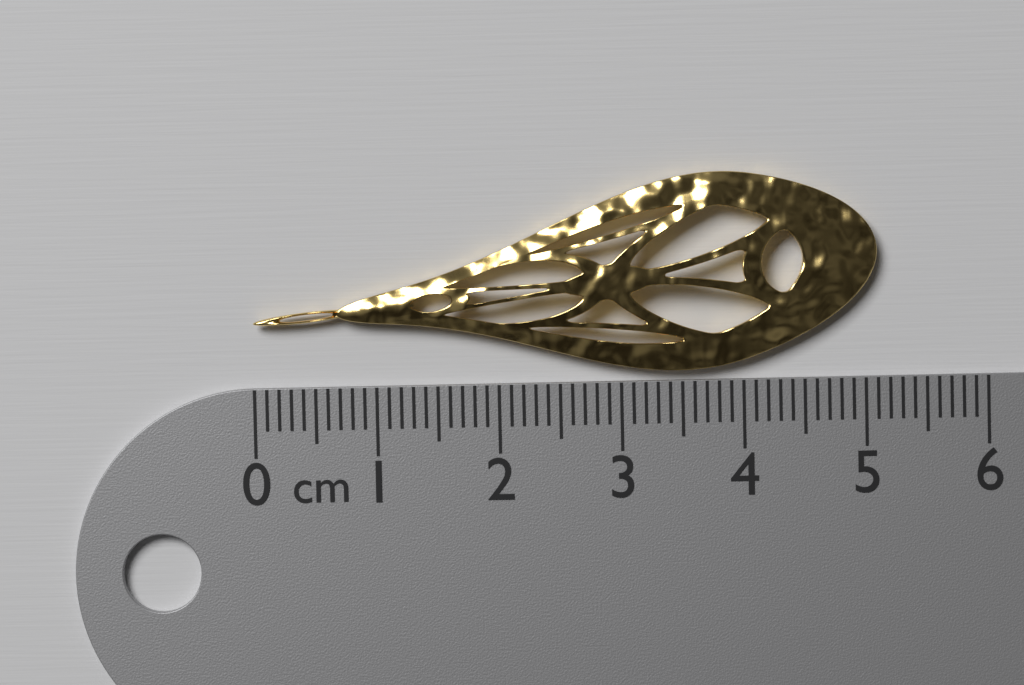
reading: 5.1 cm
